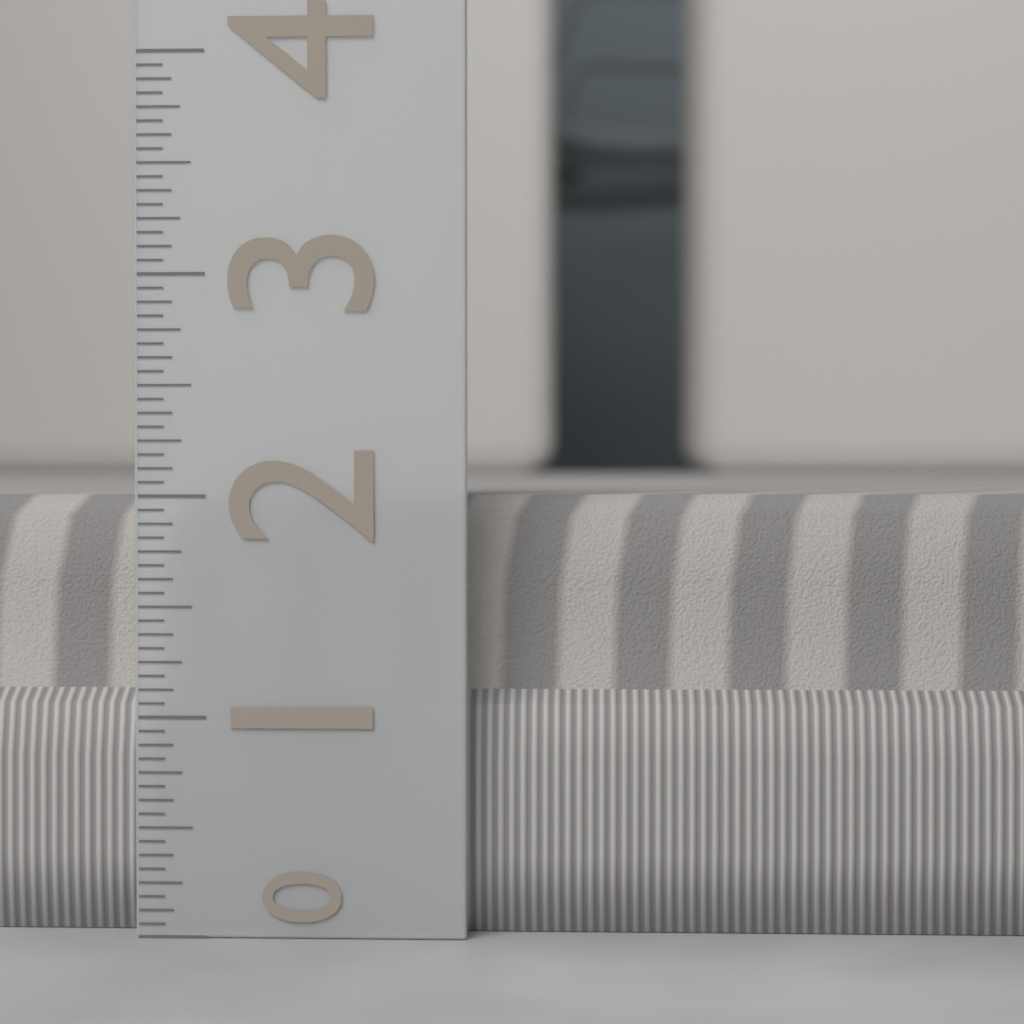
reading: 2.0000 (no unit)
